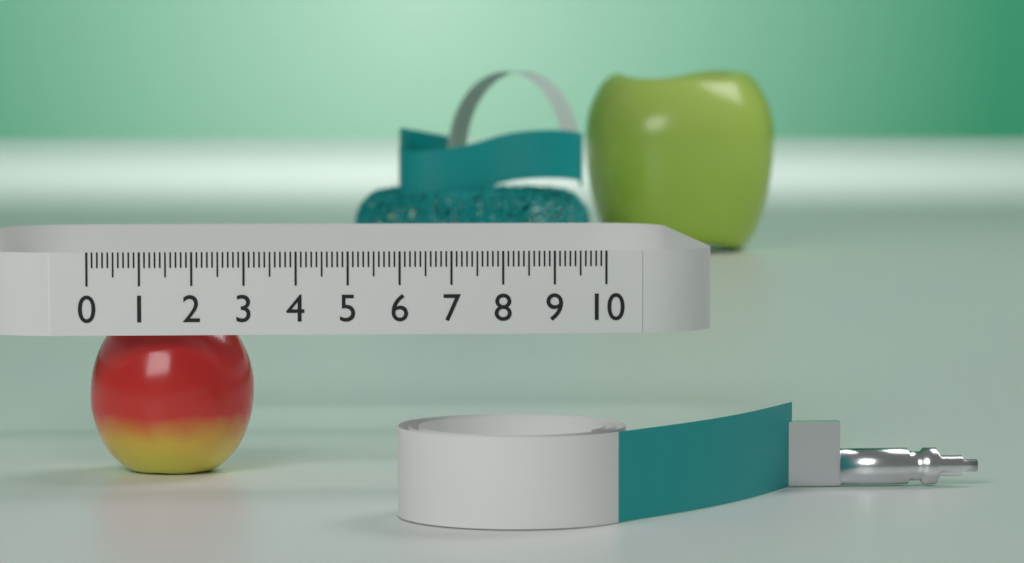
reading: 3.2 (no unit)
